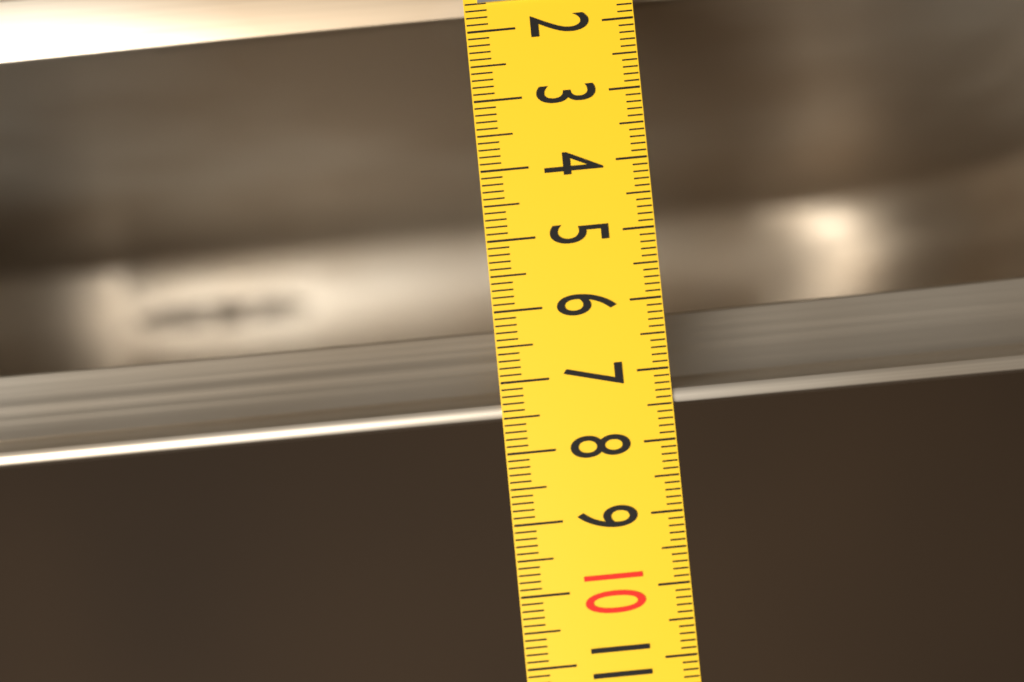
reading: 7.5 (no unit)
